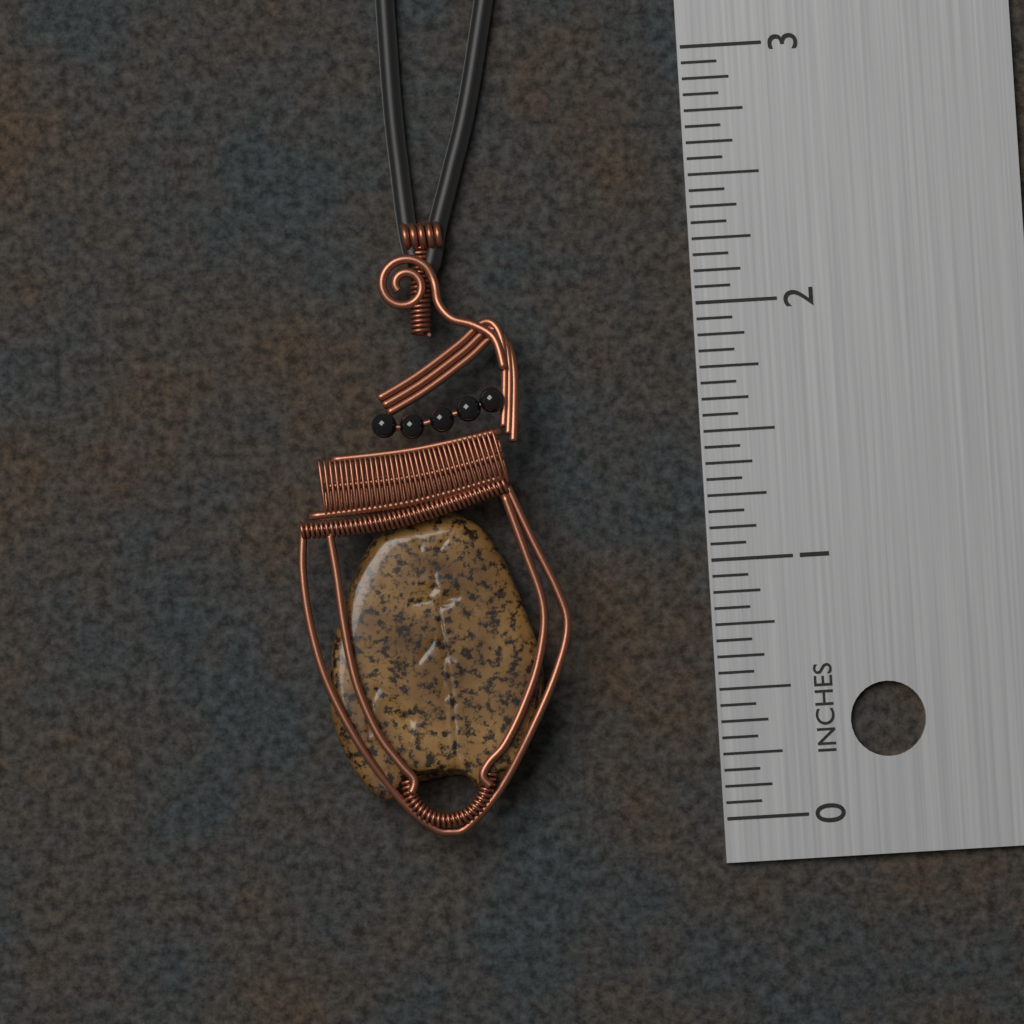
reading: 2.3750 in
